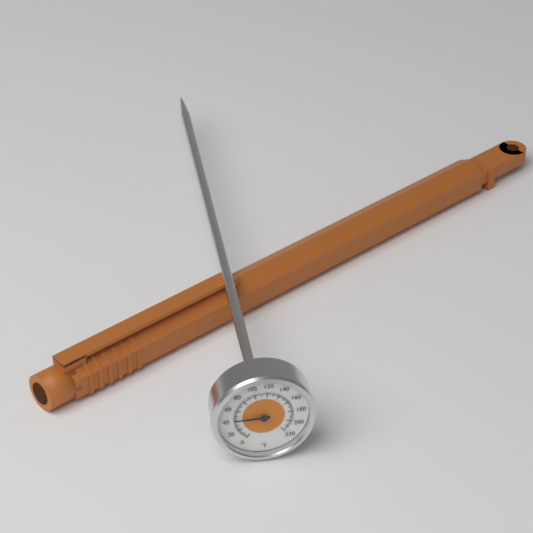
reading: 42 °F
